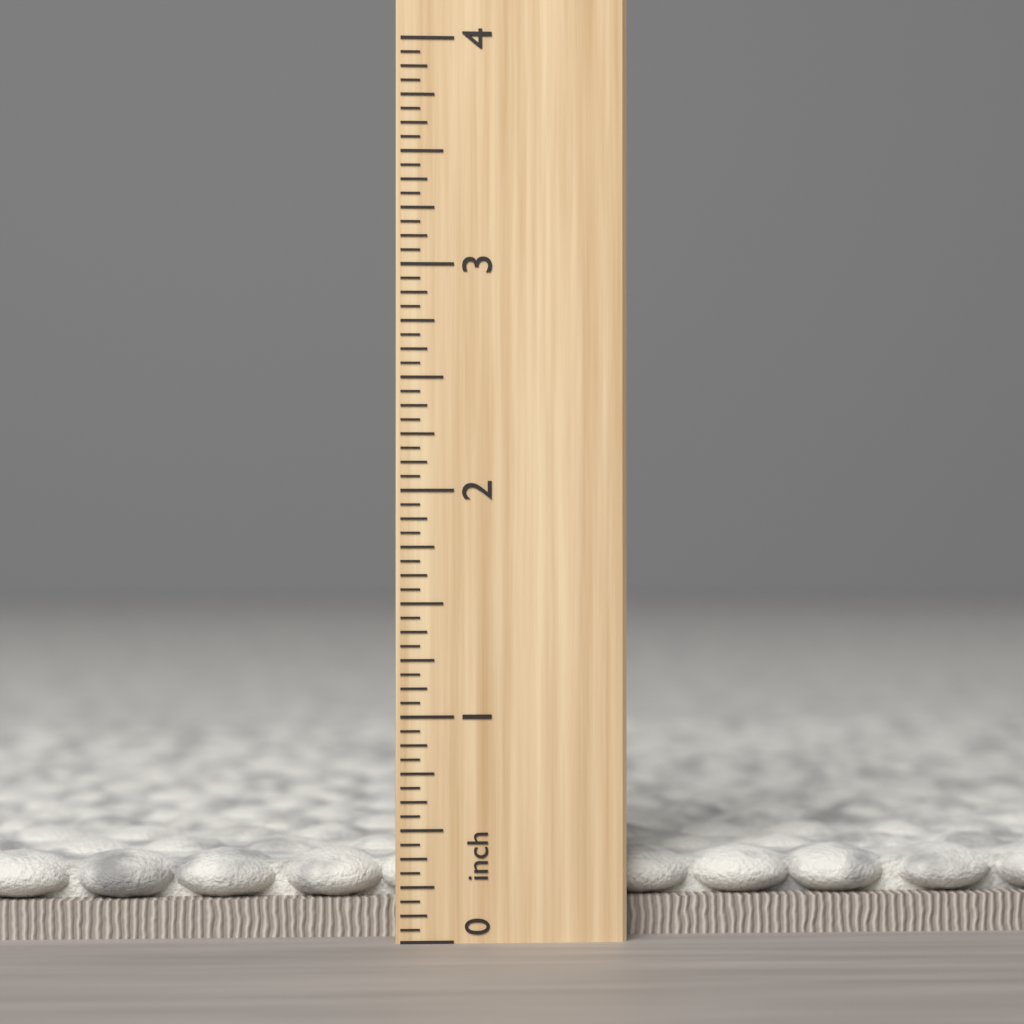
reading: 0.3750 inch
